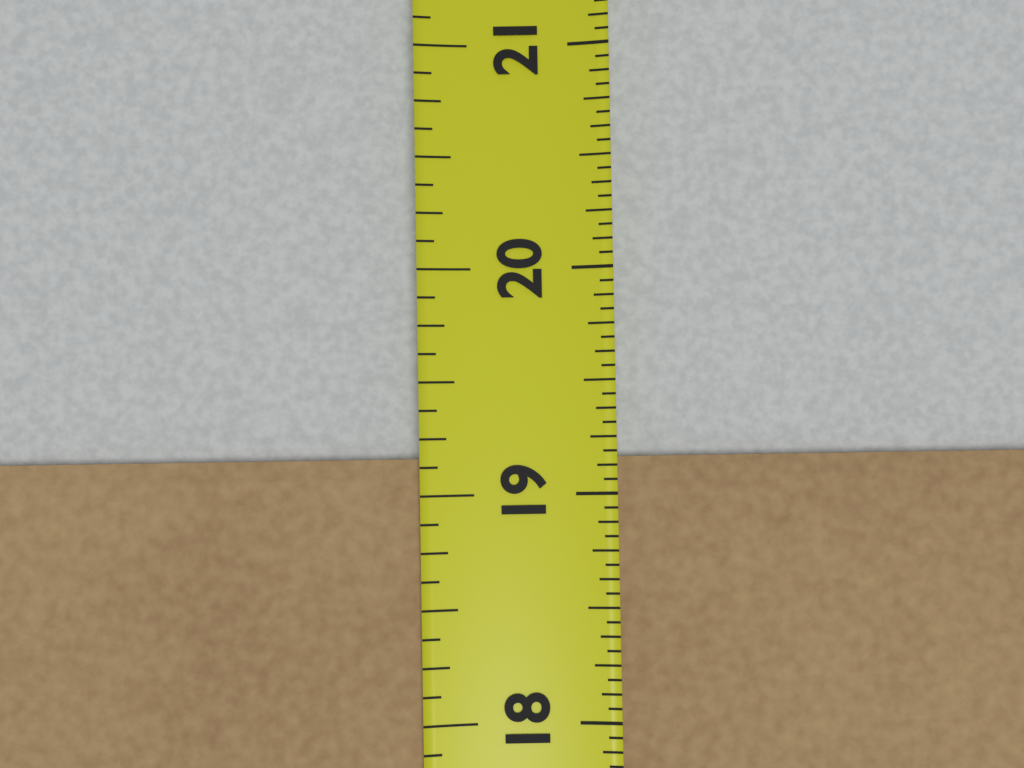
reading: 19.1875 in
